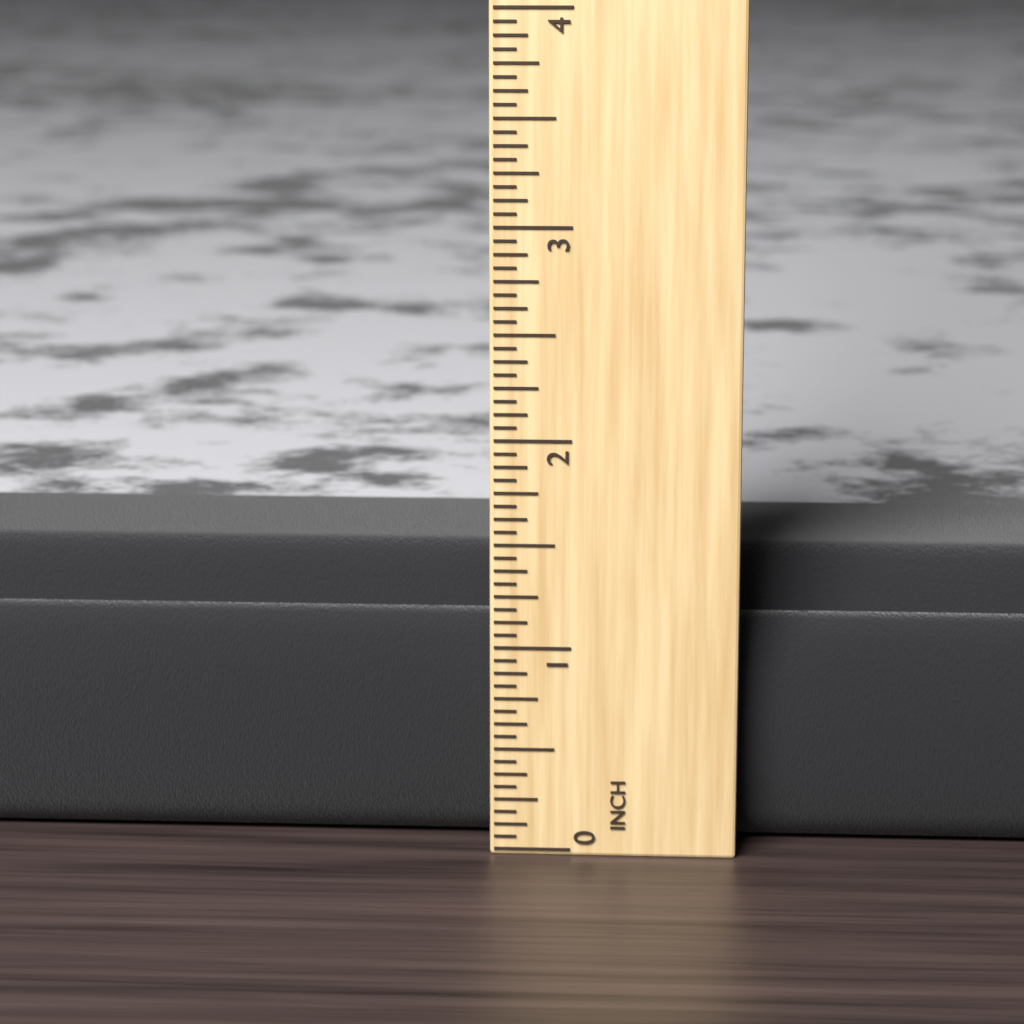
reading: 1.3750 in
